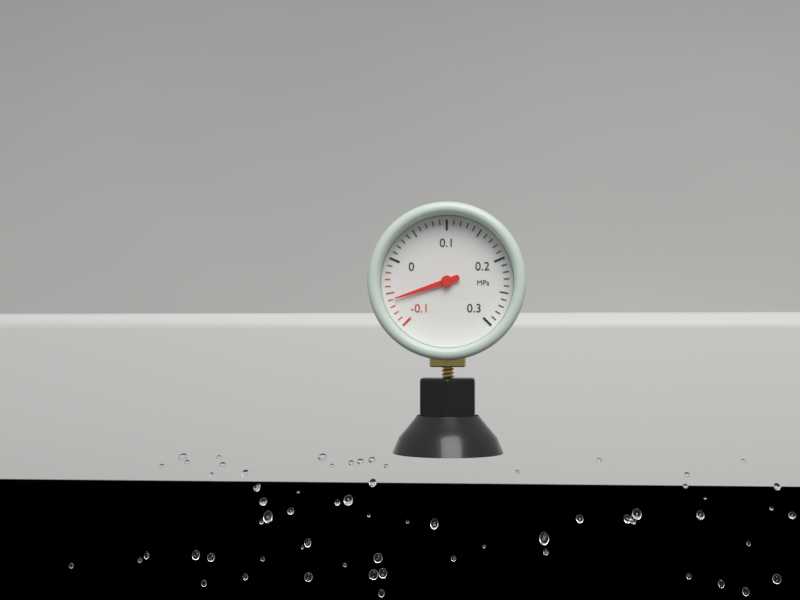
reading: -0.06 MPa
